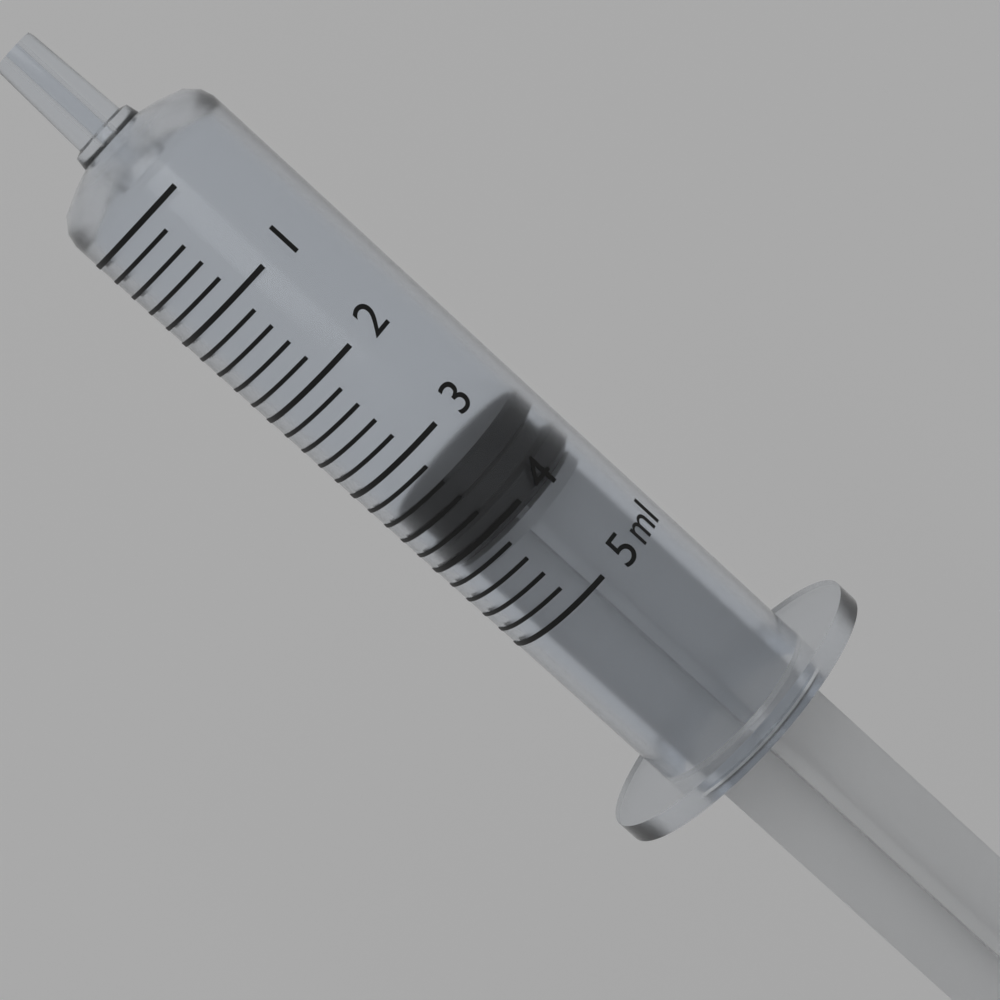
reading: 3.4 ml
